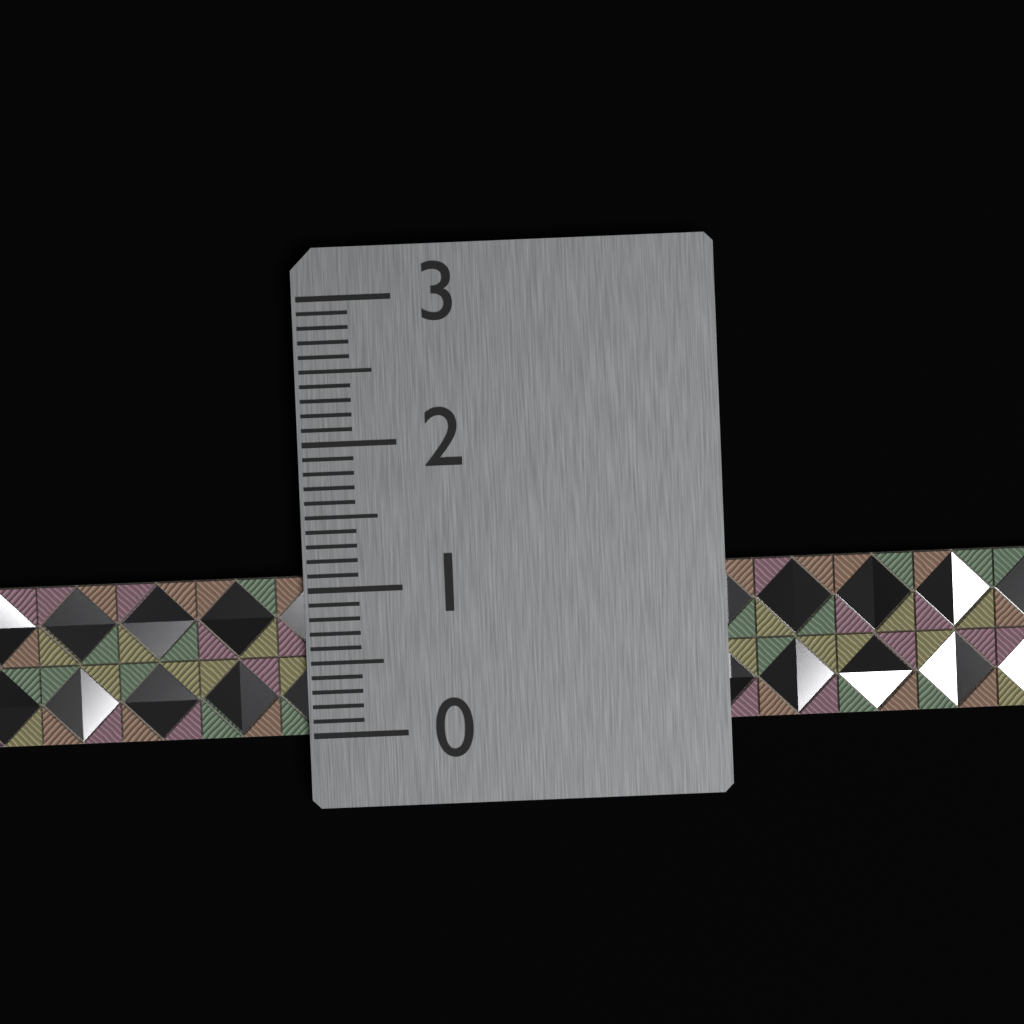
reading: 1.1 (no unit)
